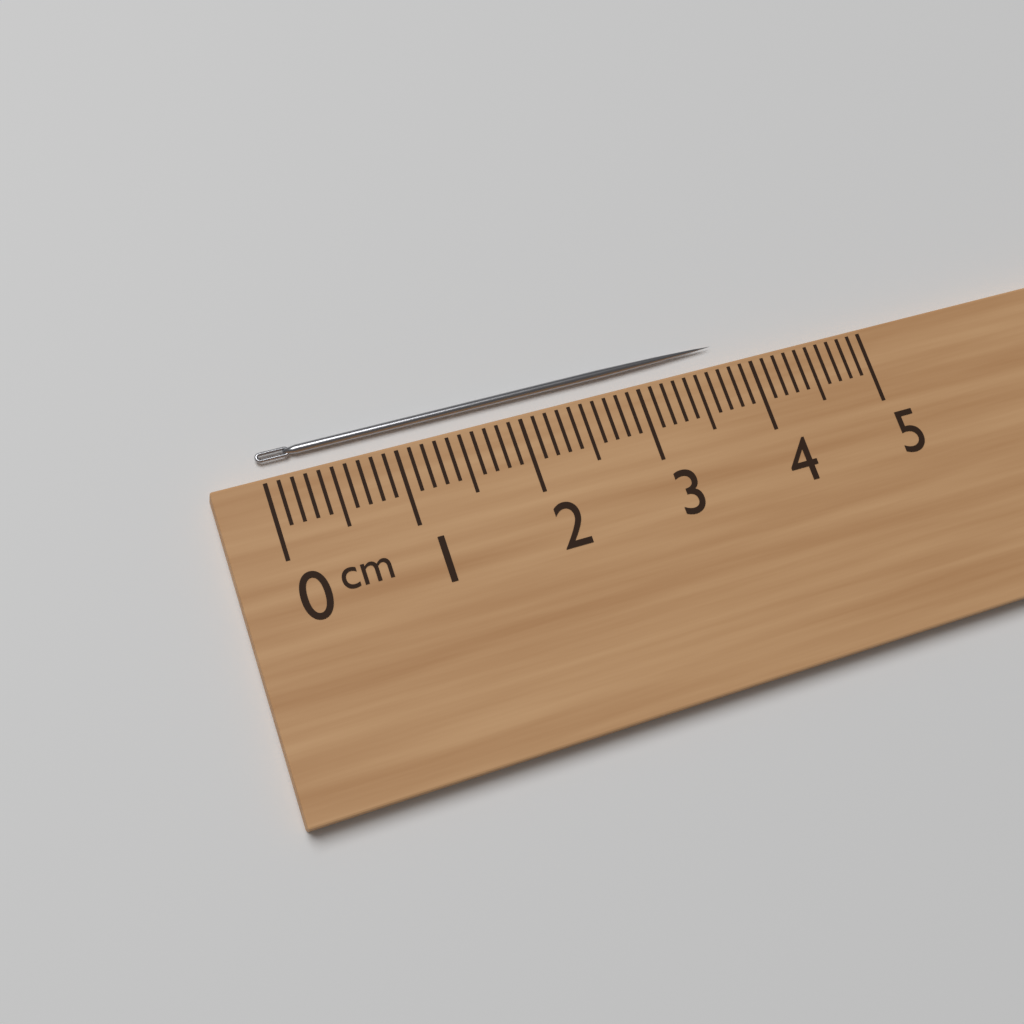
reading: 3.8 cm
